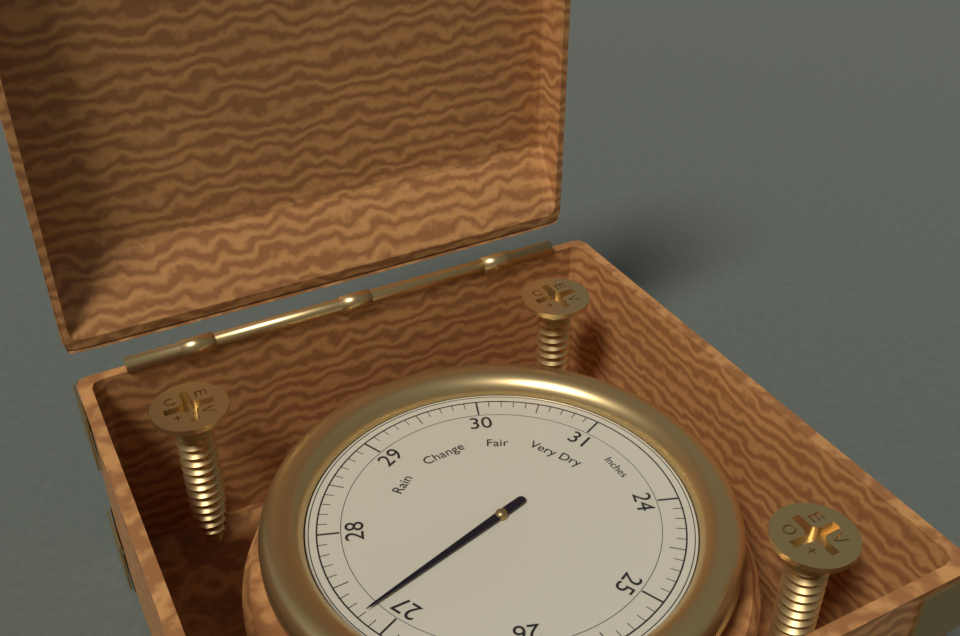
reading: 27.2 Inches
